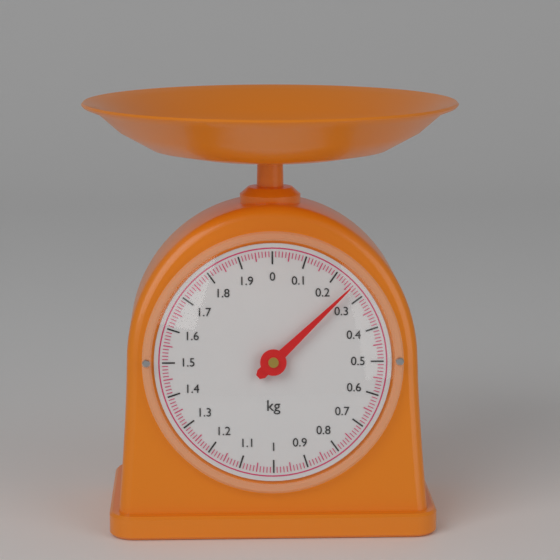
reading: 0.26 kg
